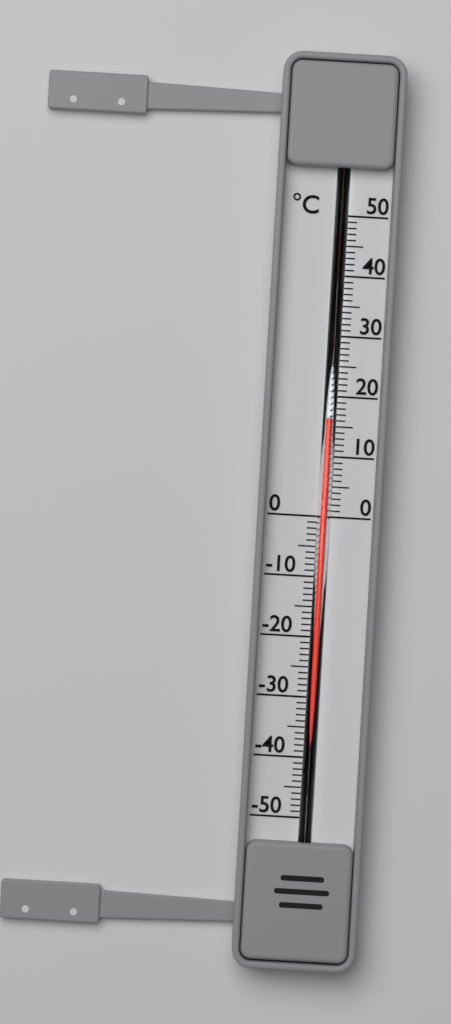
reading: 16 °C
